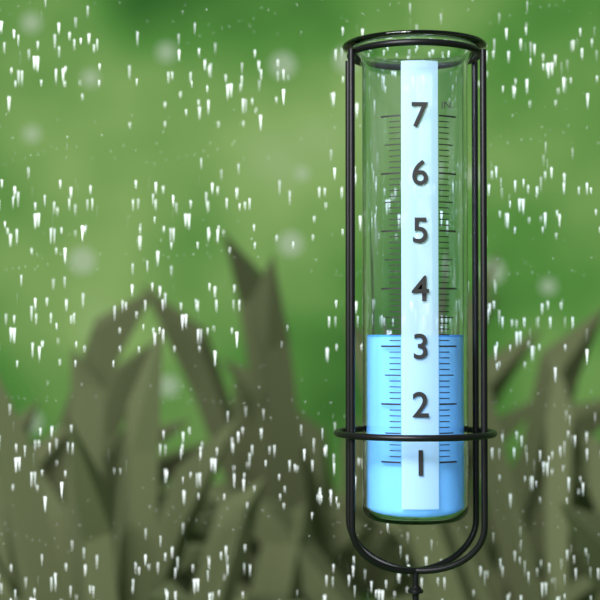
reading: 3.2 in
